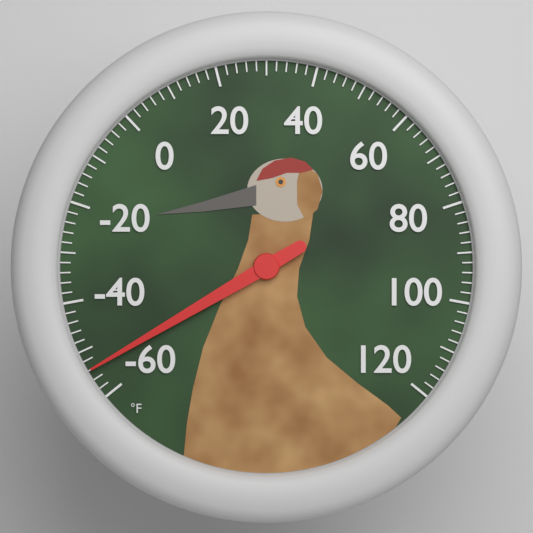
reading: -54 °F
